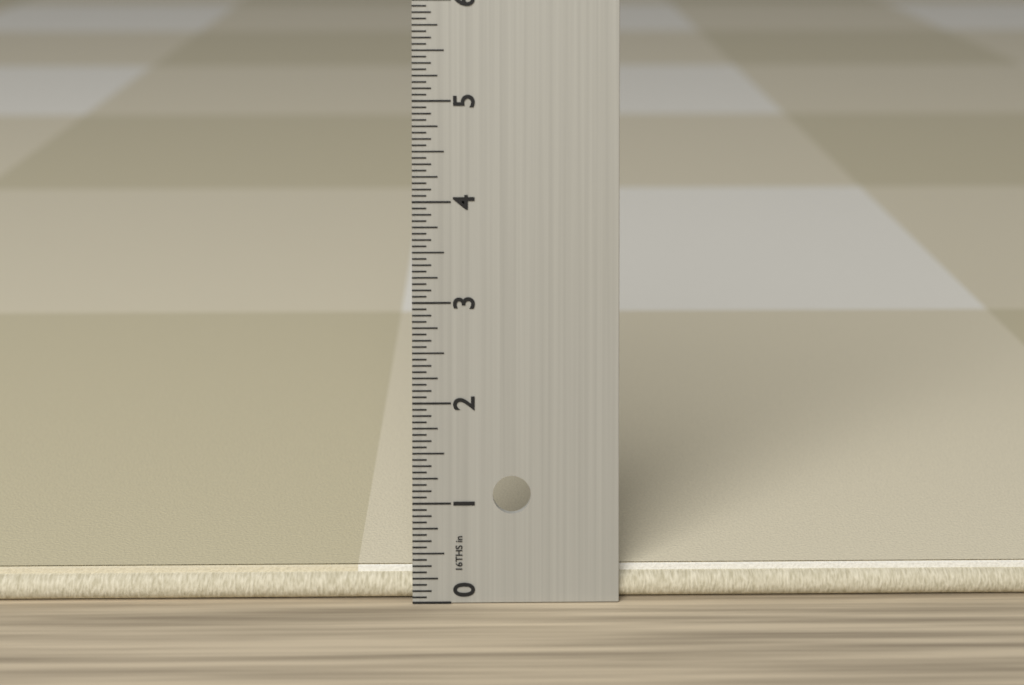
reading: 0.3125 in
